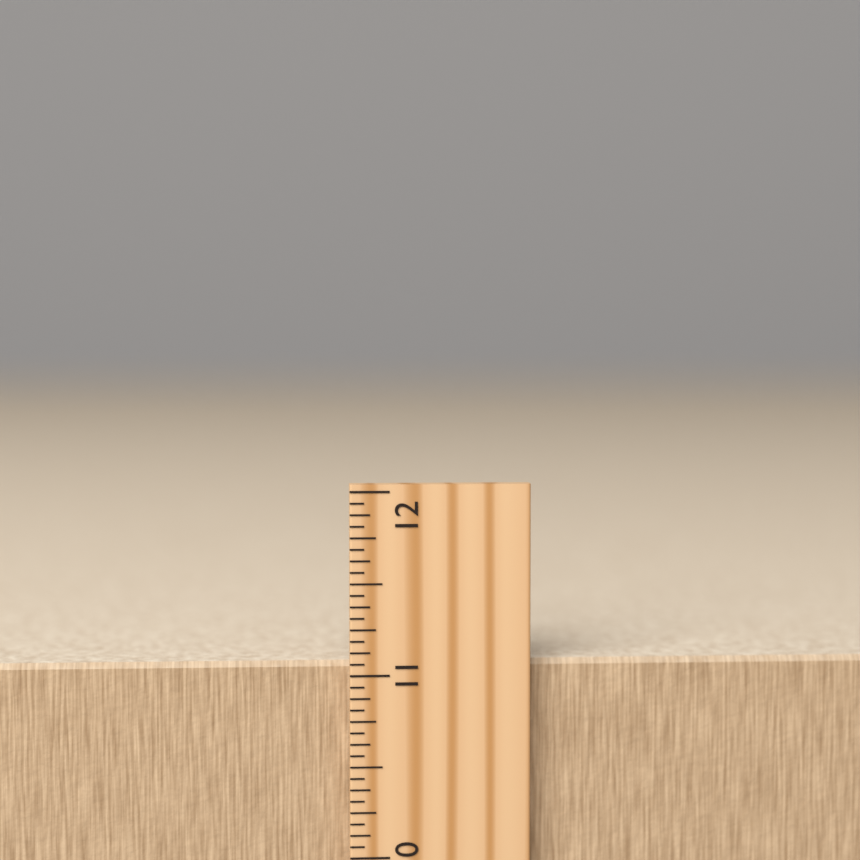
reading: 11.0625 inch
